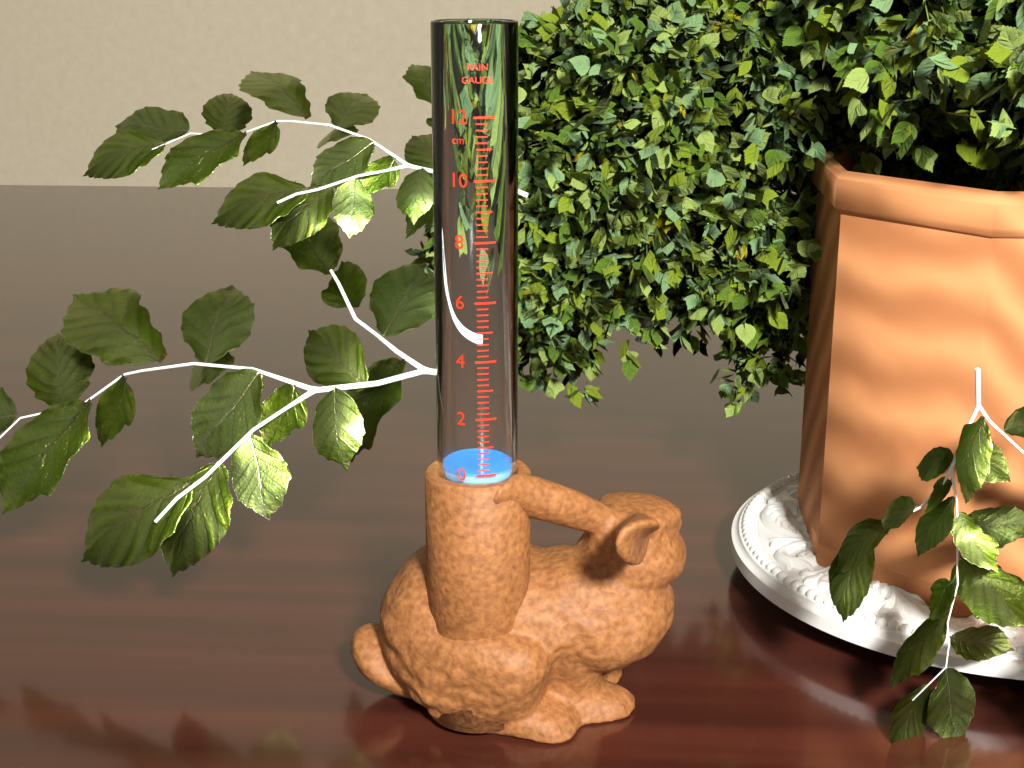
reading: 0.0 cm
